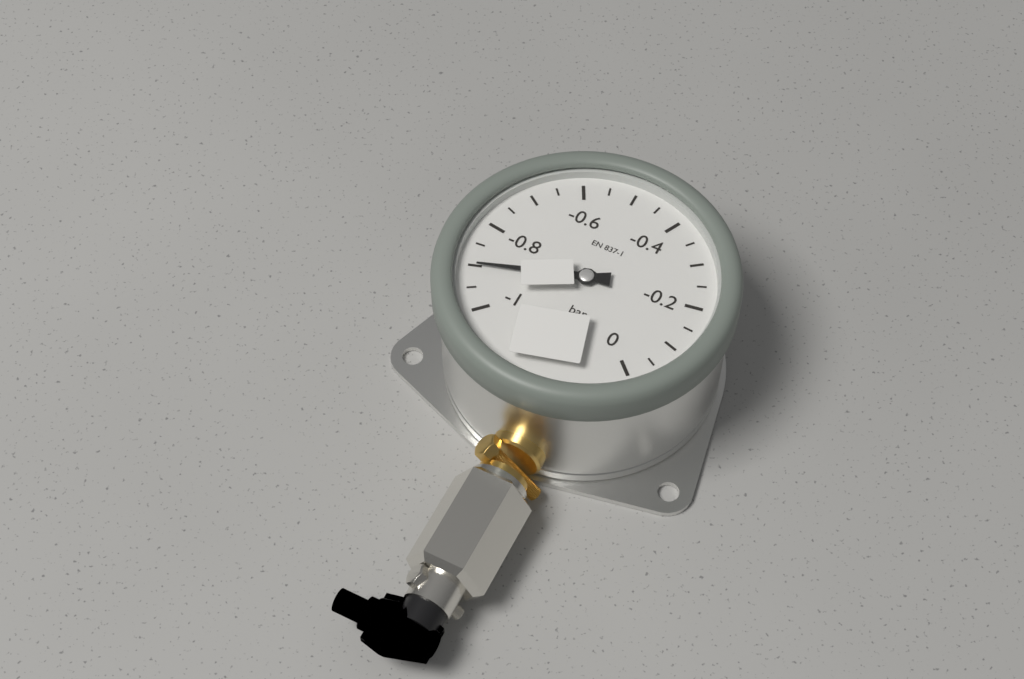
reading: -0.90 bar
